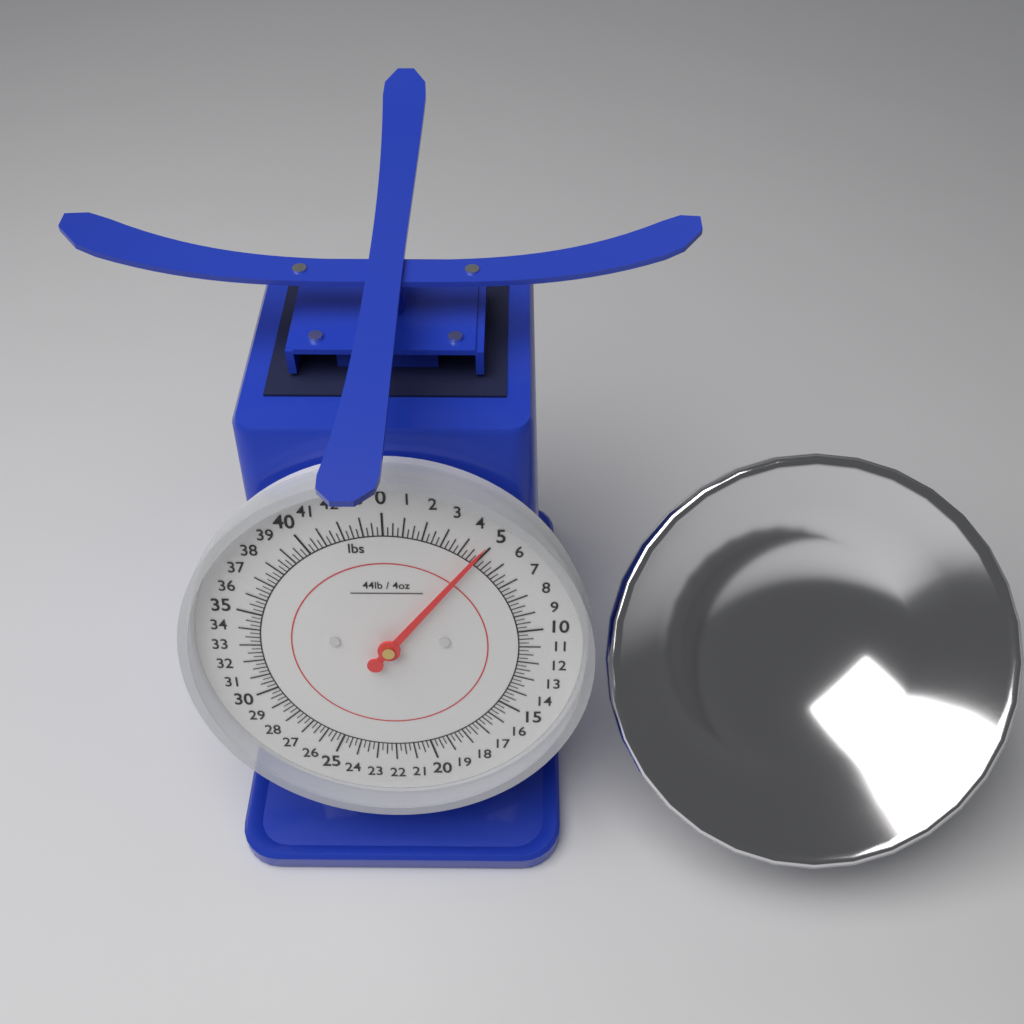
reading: 4.75 lbs
